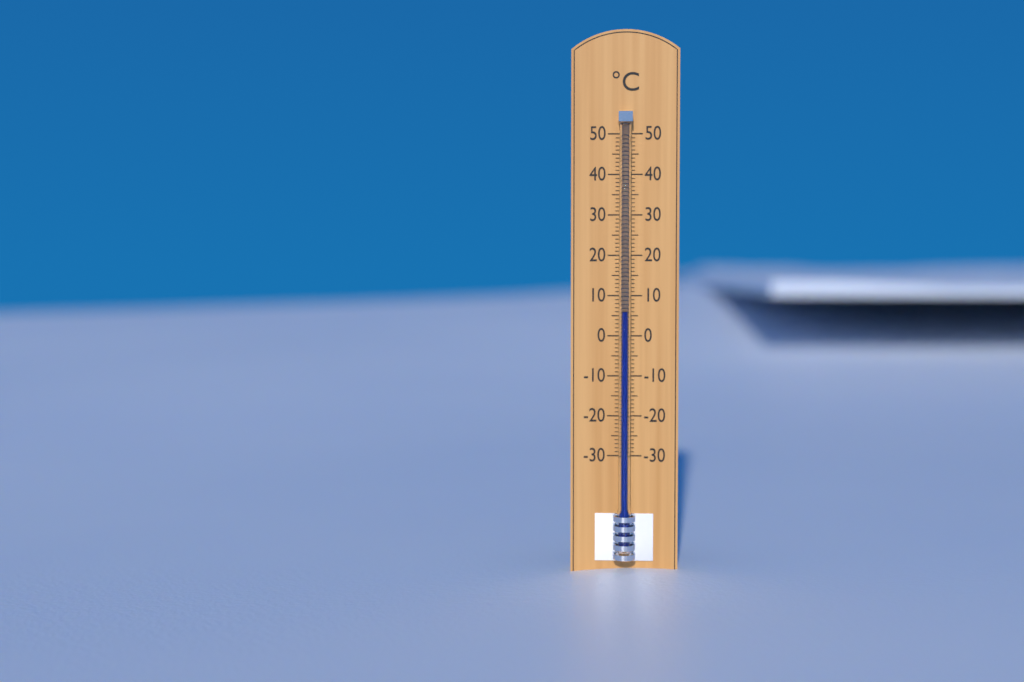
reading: 6 °C
